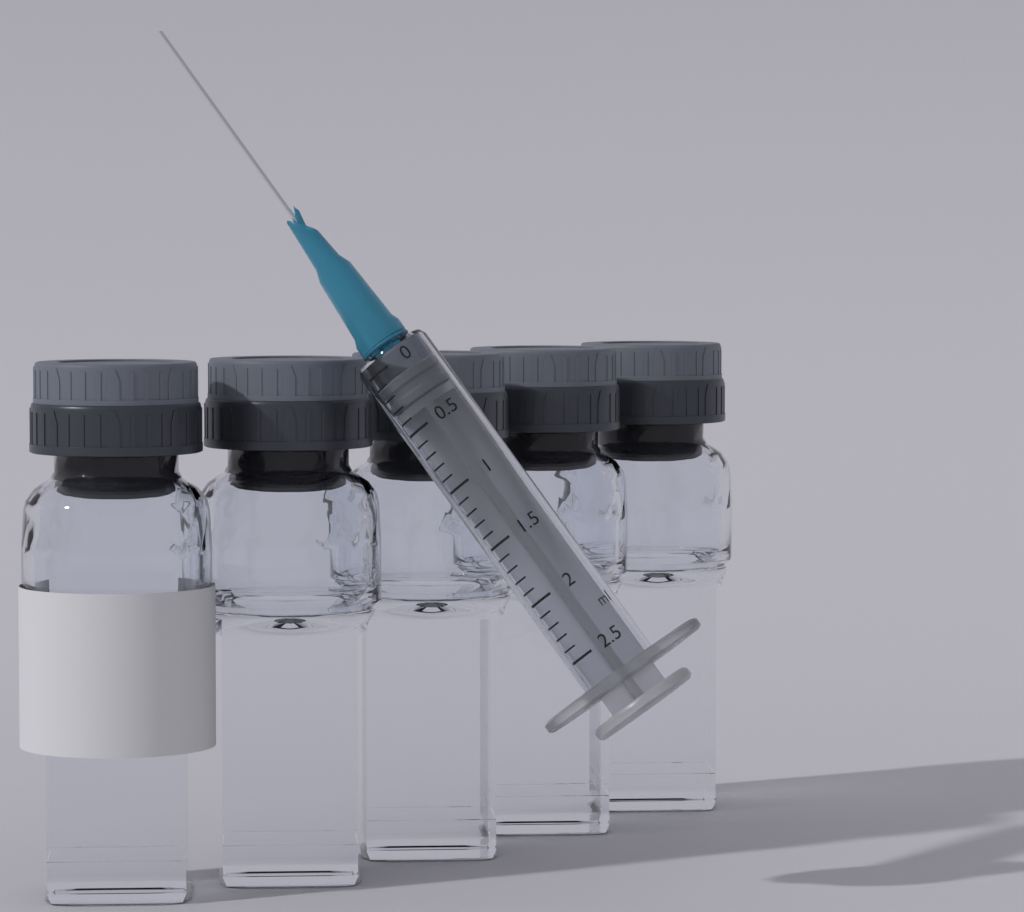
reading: 0.1 ml
